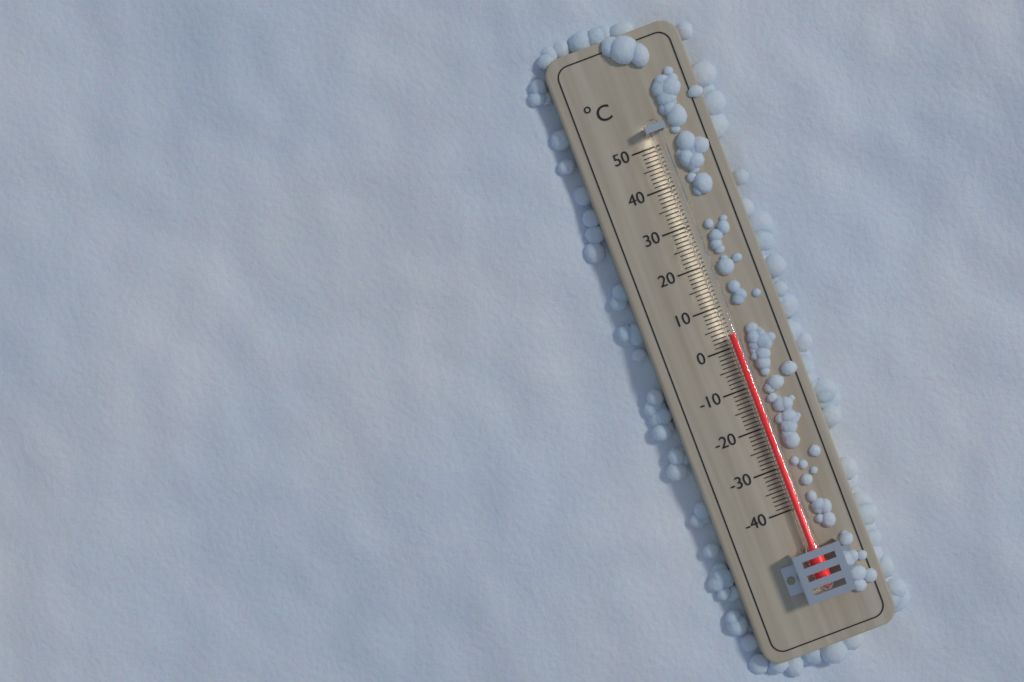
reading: 3 °C
